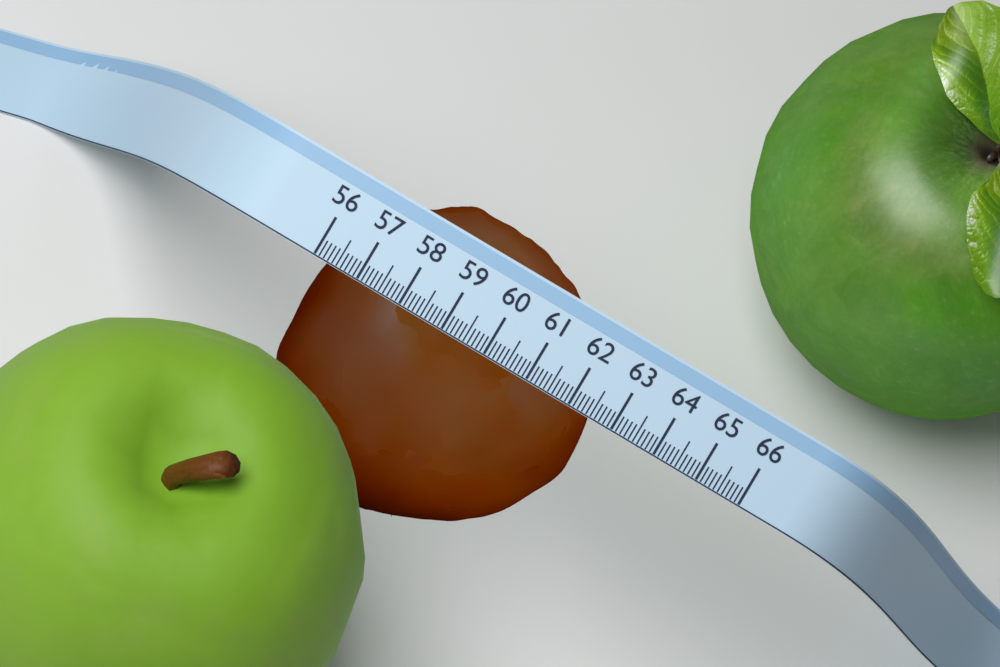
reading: 62.5 (no unit)
